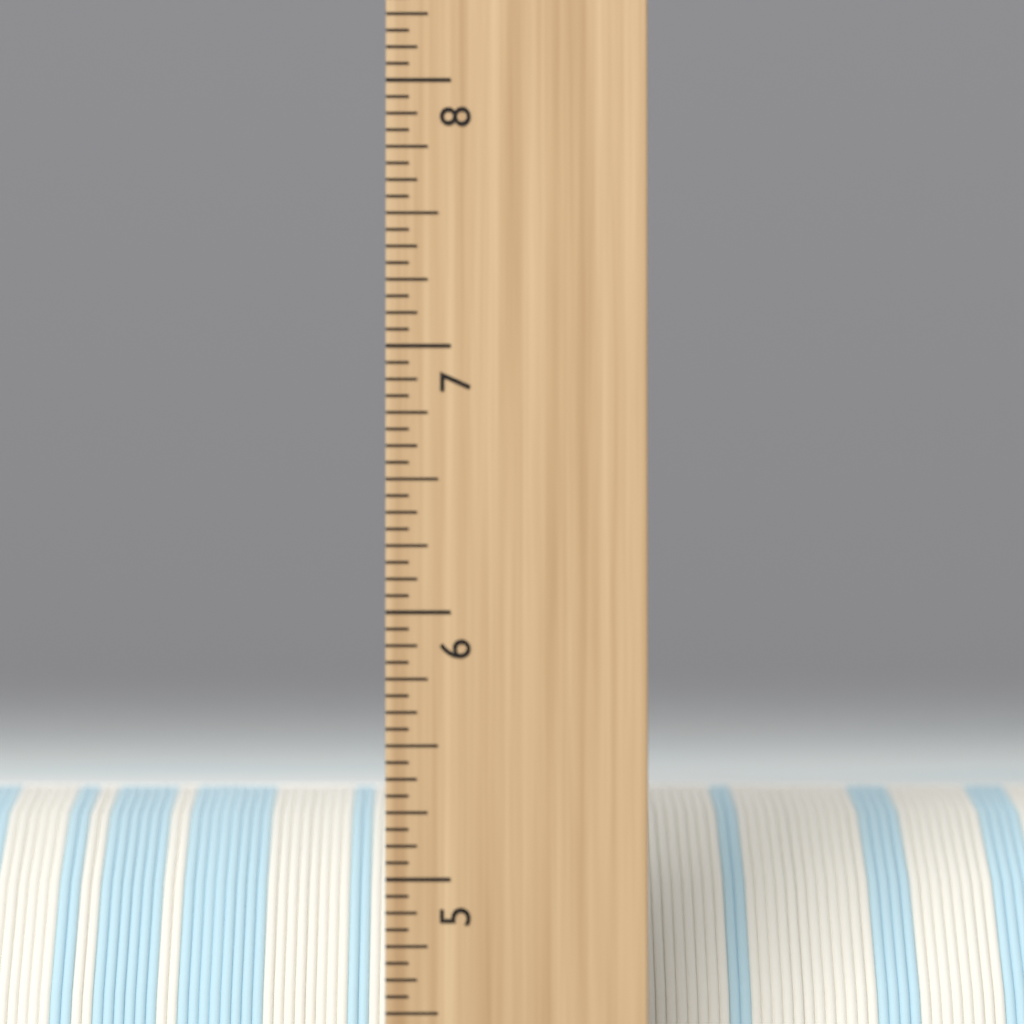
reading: 5.3125 inch
